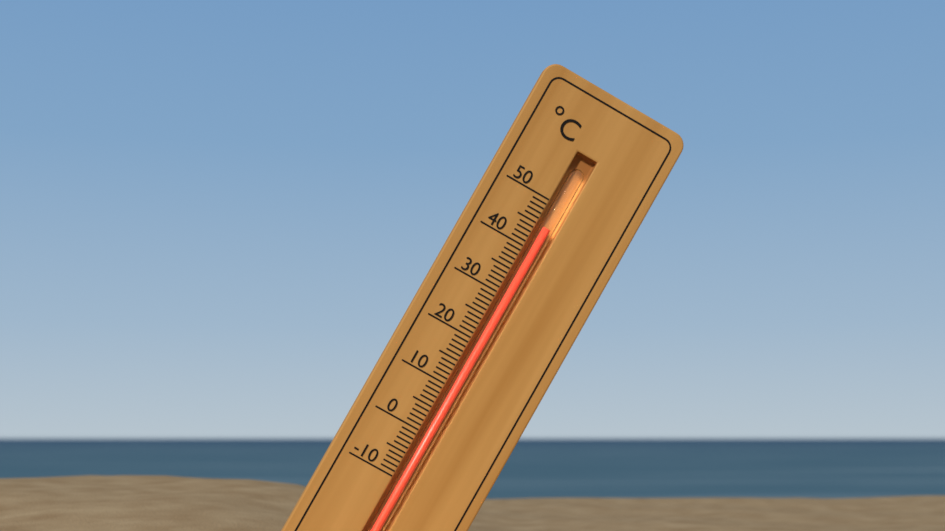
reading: 45 °C
